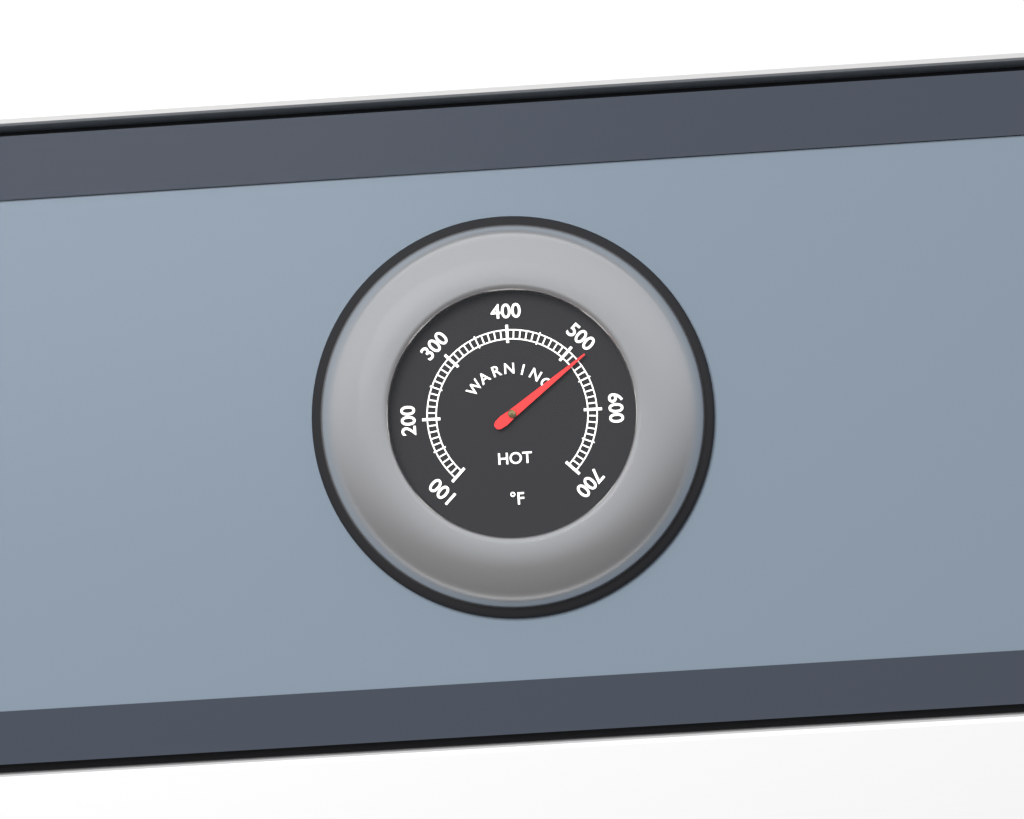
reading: 520 °F
